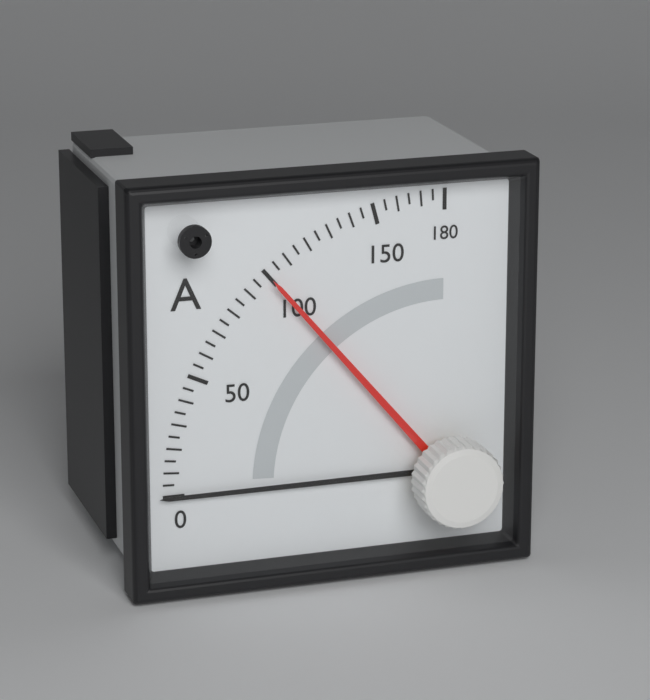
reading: 100 A
